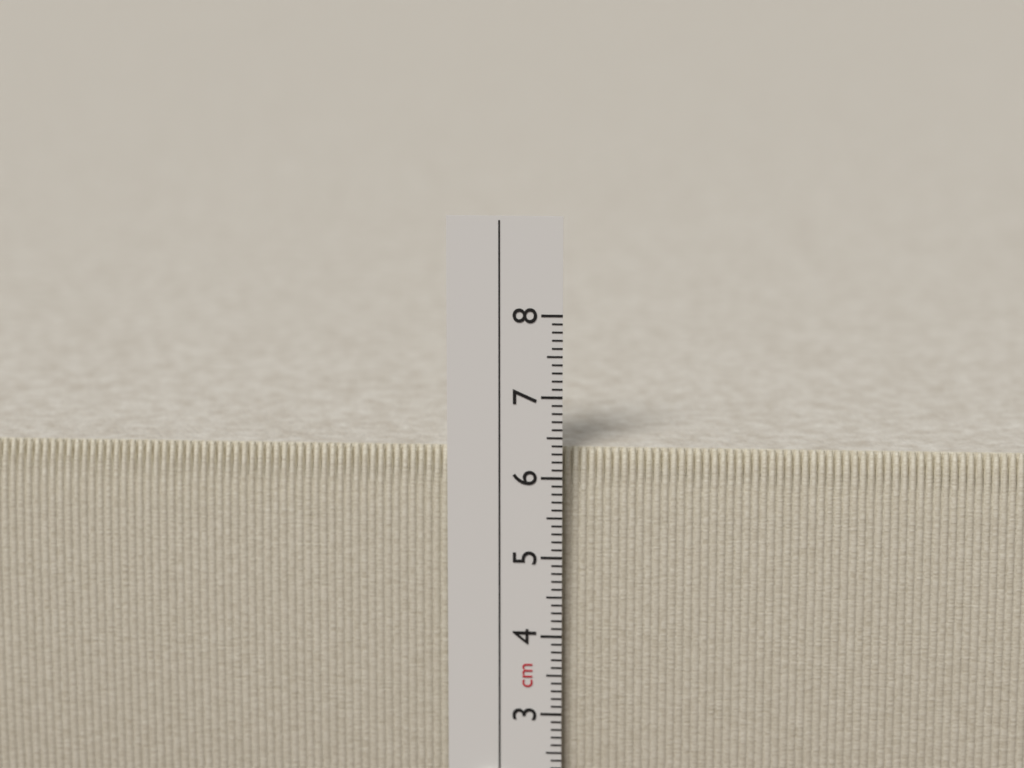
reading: 6.3 cm
